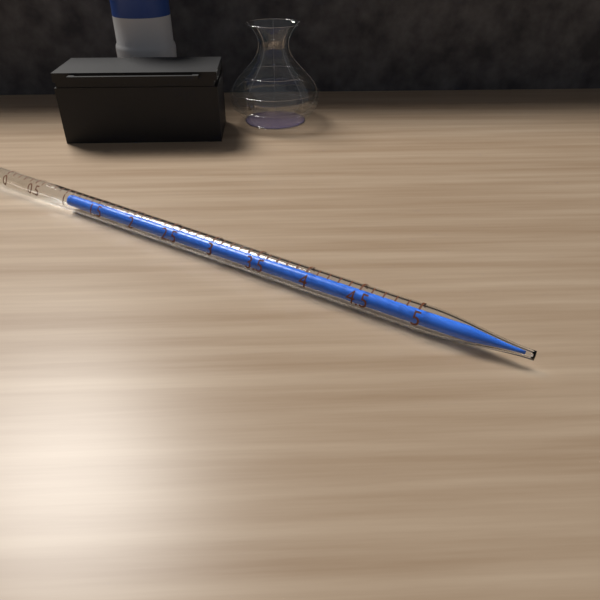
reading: 1.0 ml
